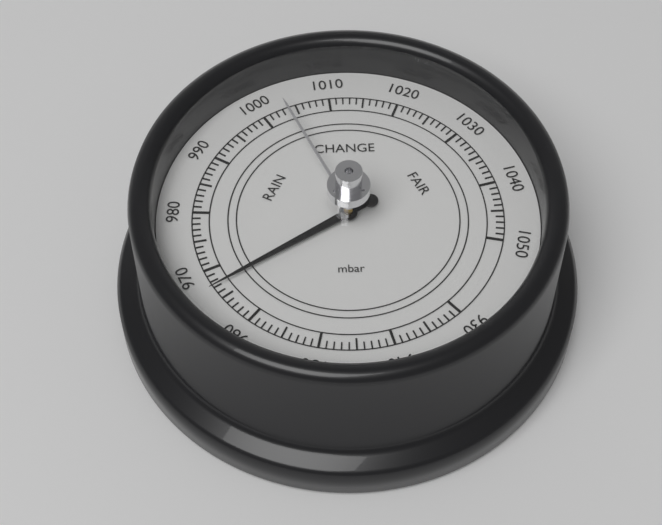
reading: 967 mbar
